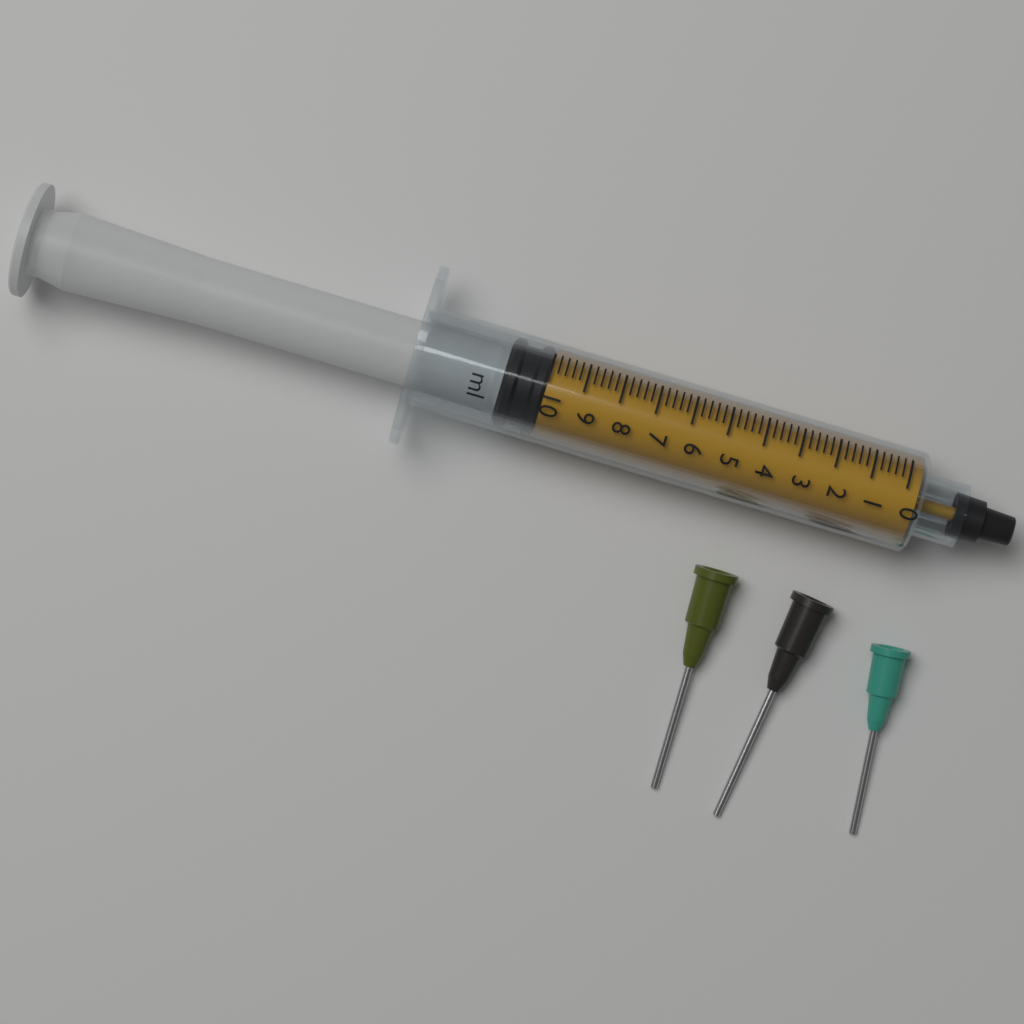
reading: 10.0 ml
